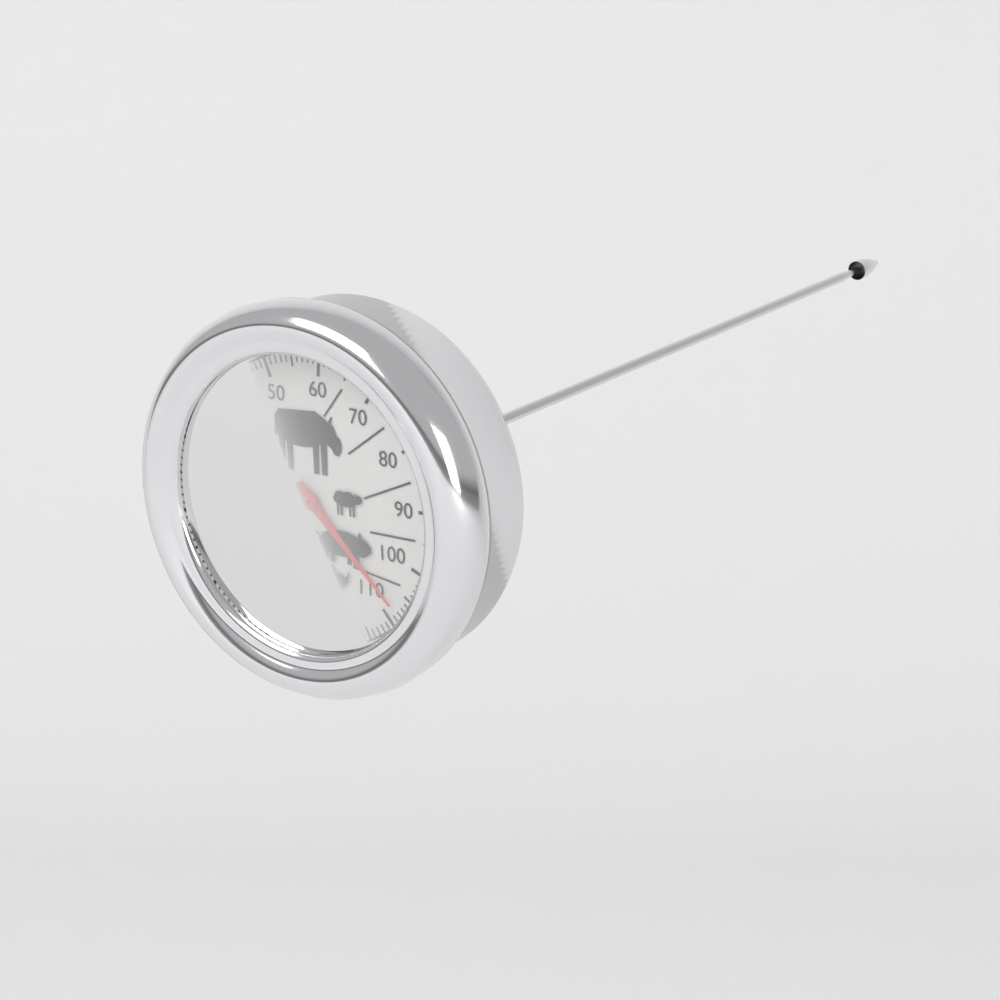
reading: 108 °C
